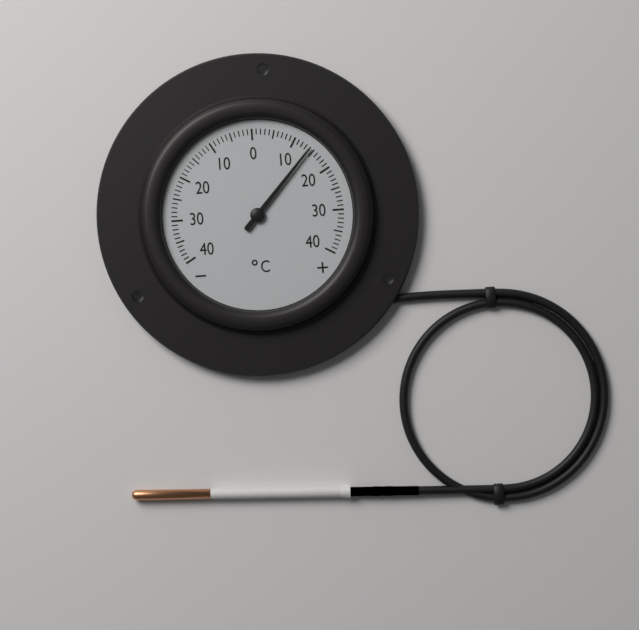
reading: 14 °C
